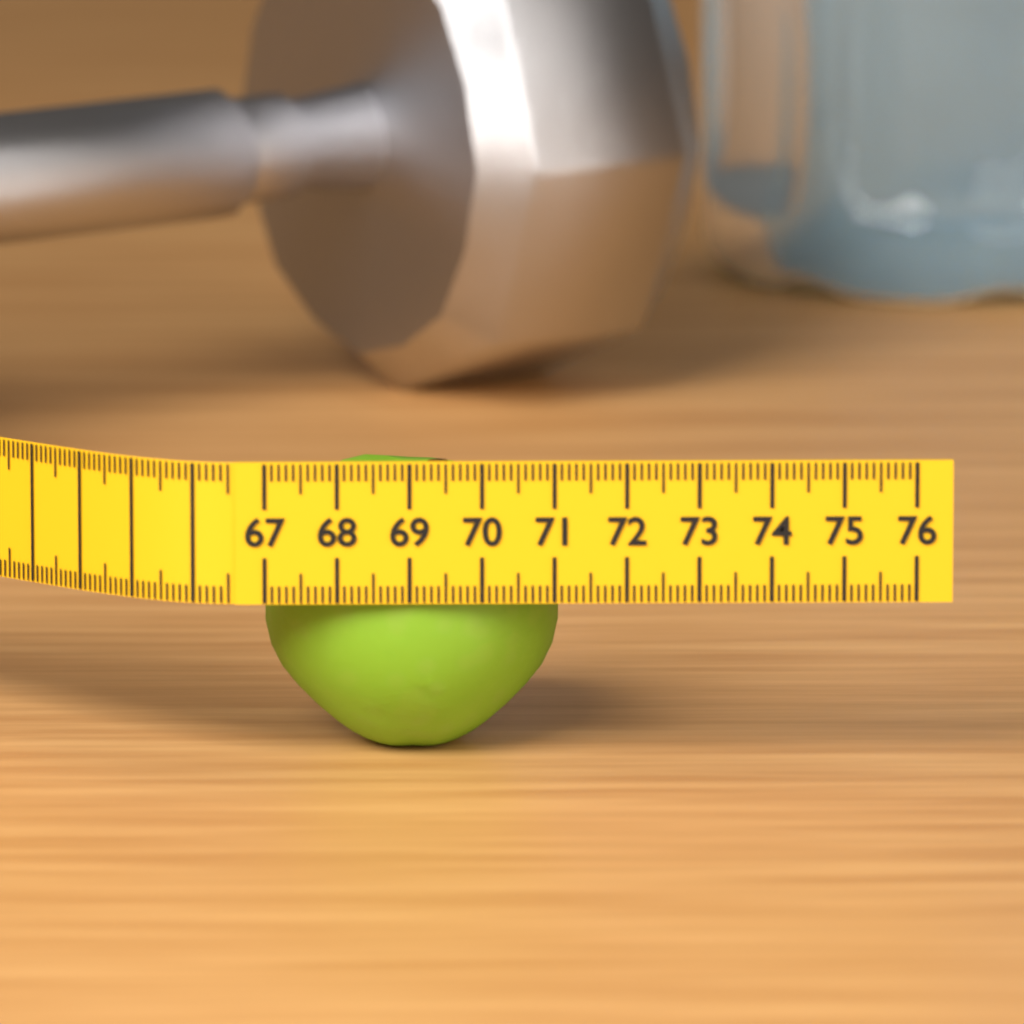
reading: 71.1 (no unit)
